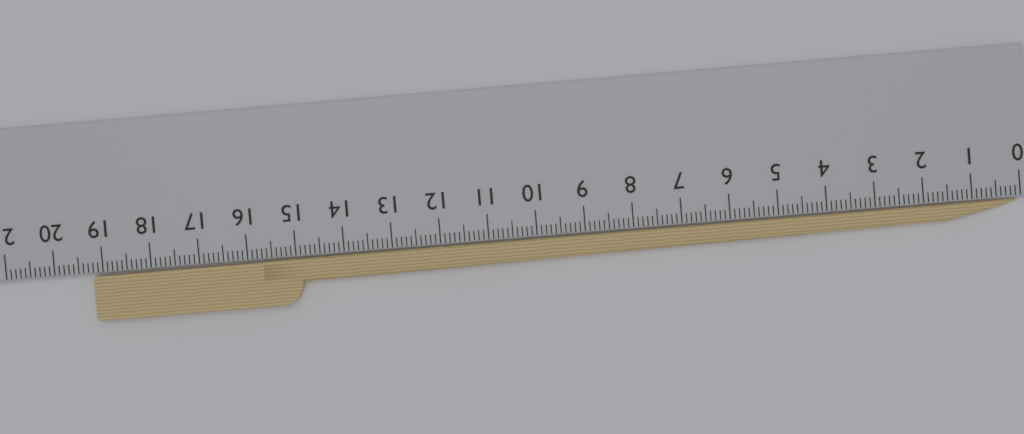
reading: 19.2 cm
